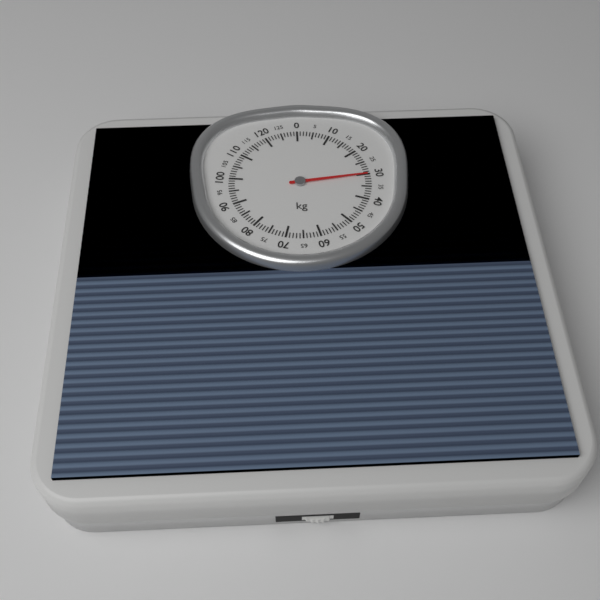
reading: 30 kg
